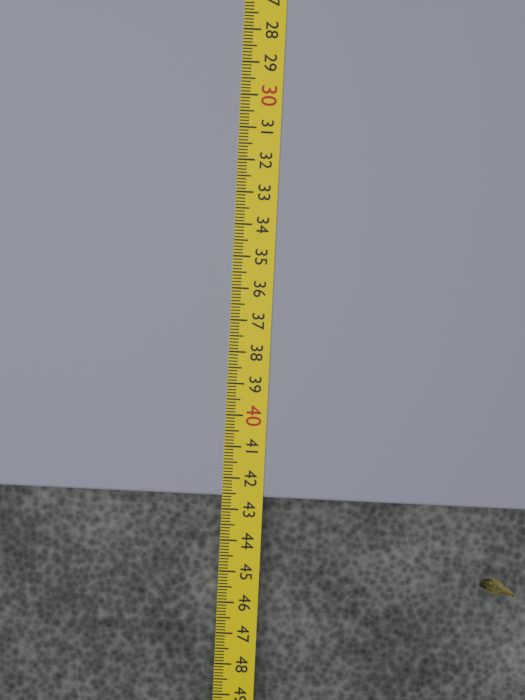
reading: 42.6 cm
